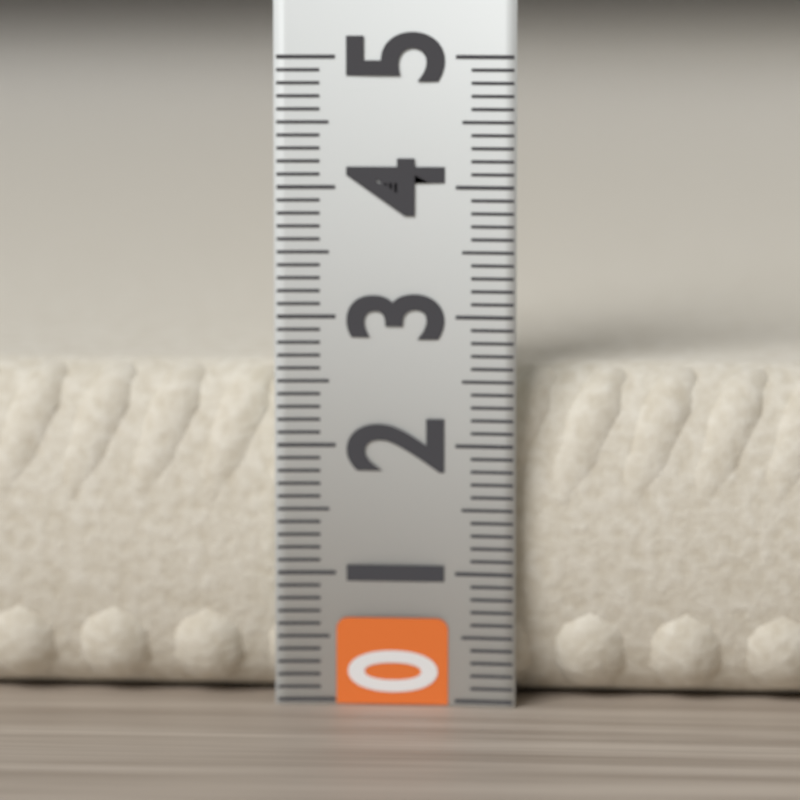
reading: 2.6 (no unit)
